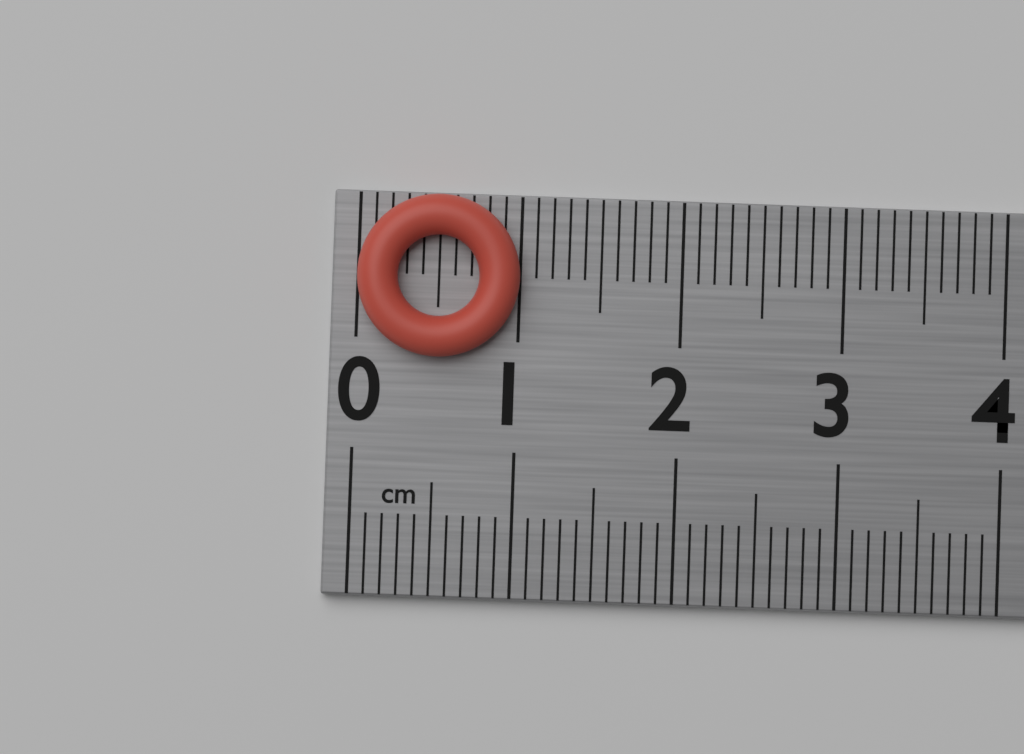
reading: 1.0 cm
